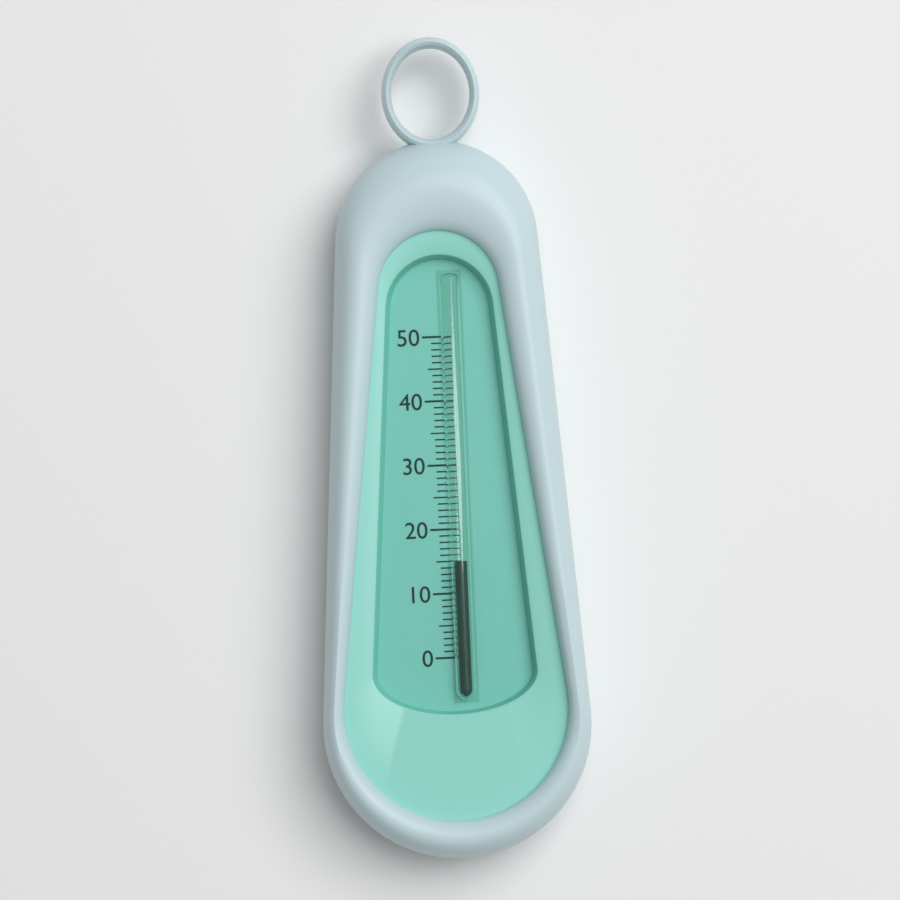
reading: 15 (no unit)
